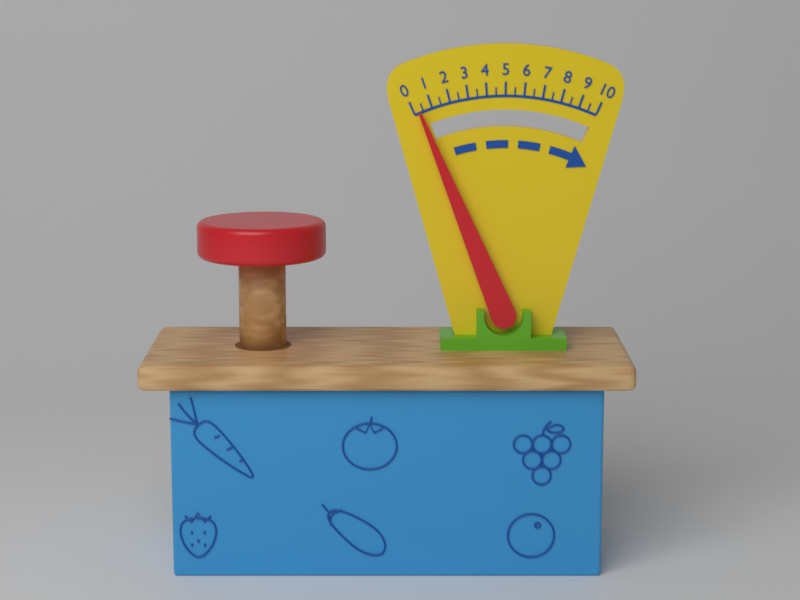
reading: 0.3 (no unit)
